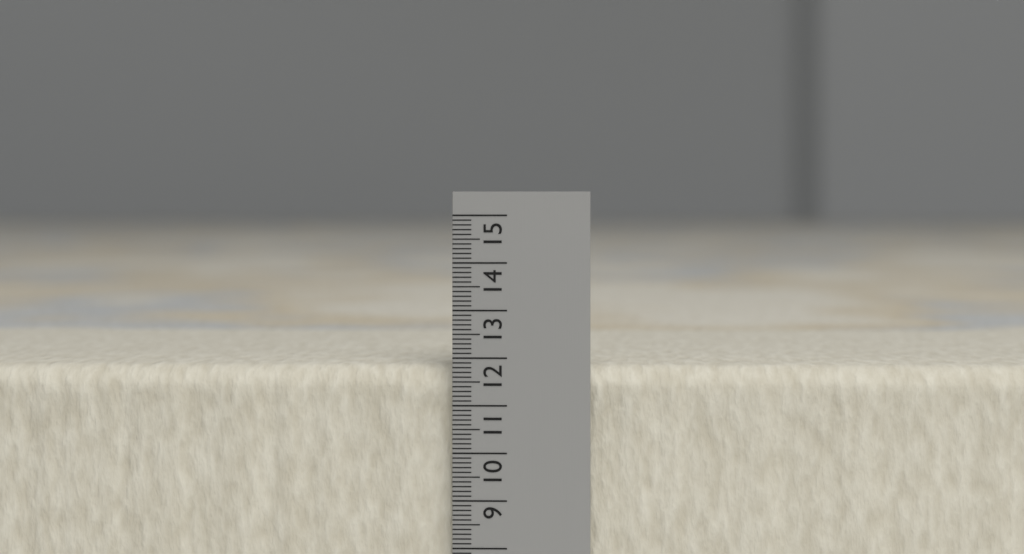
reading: 11.8 (no unit)
